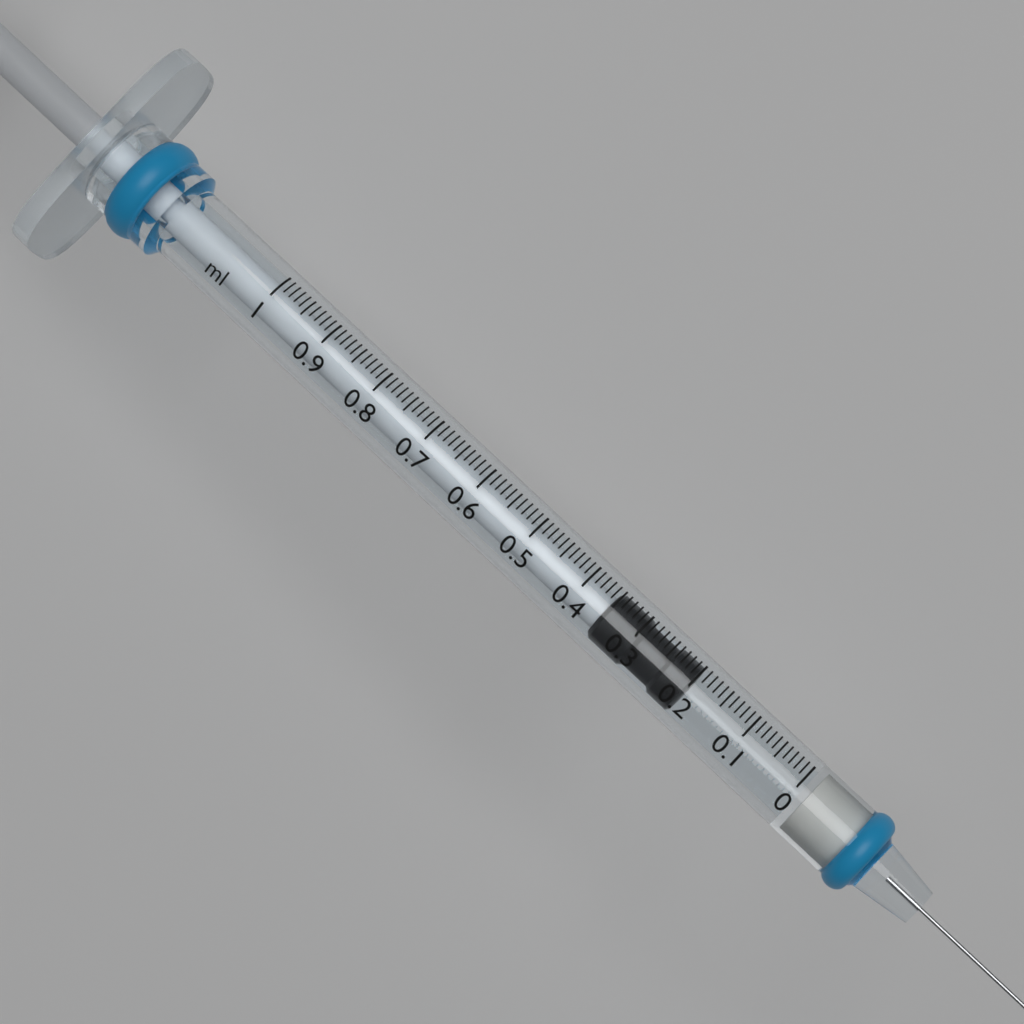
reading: 0.20 ml
